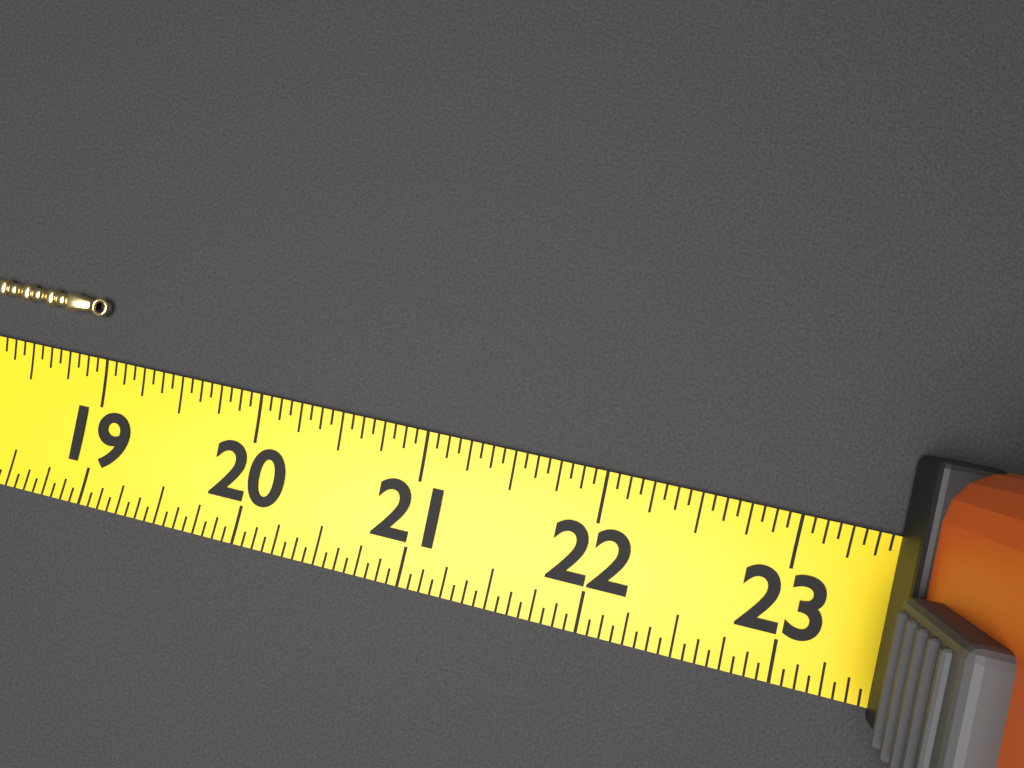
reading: 18.9375 (no unit)
